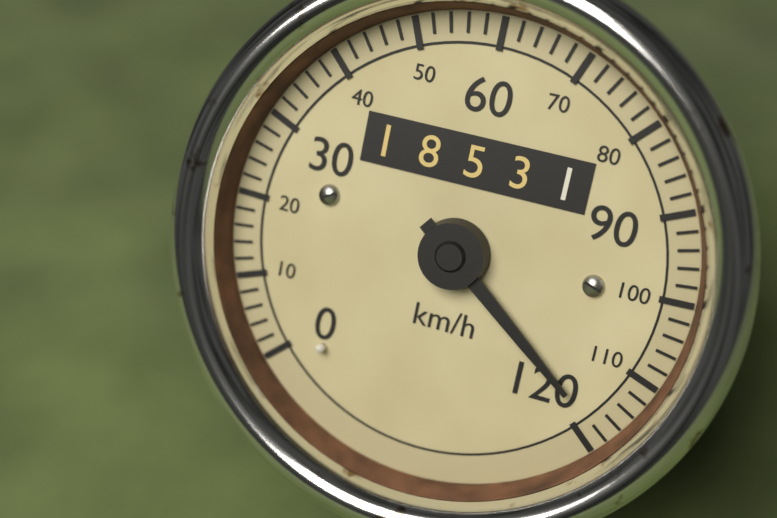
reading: 118 km/h
